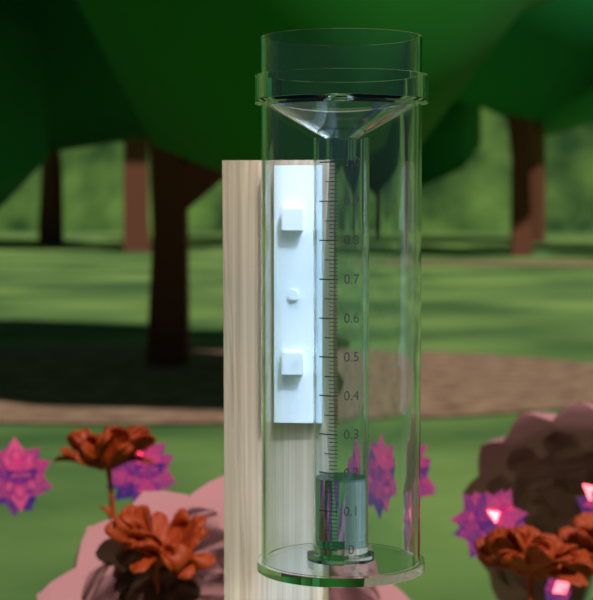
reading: 0.18 (no unit)
